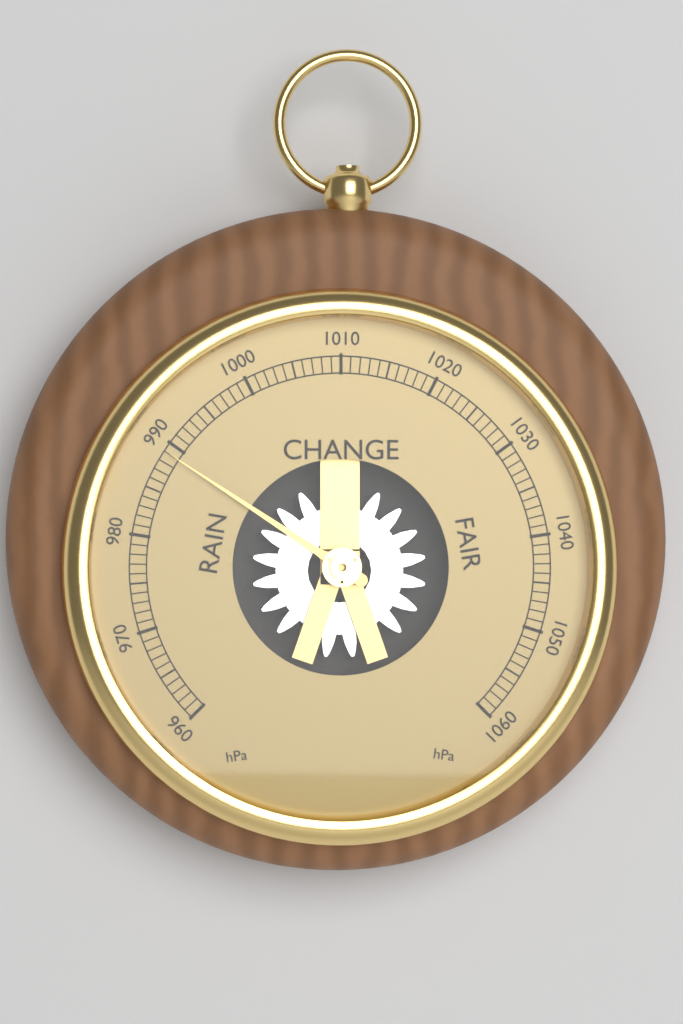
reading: 989 hPa
